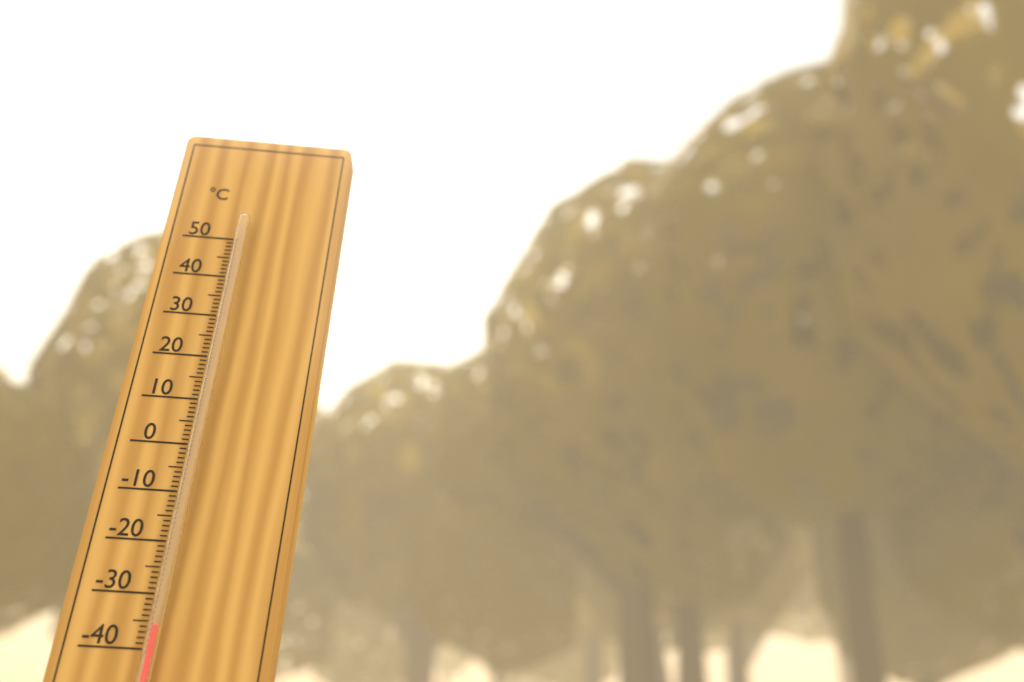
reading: -36 °C
